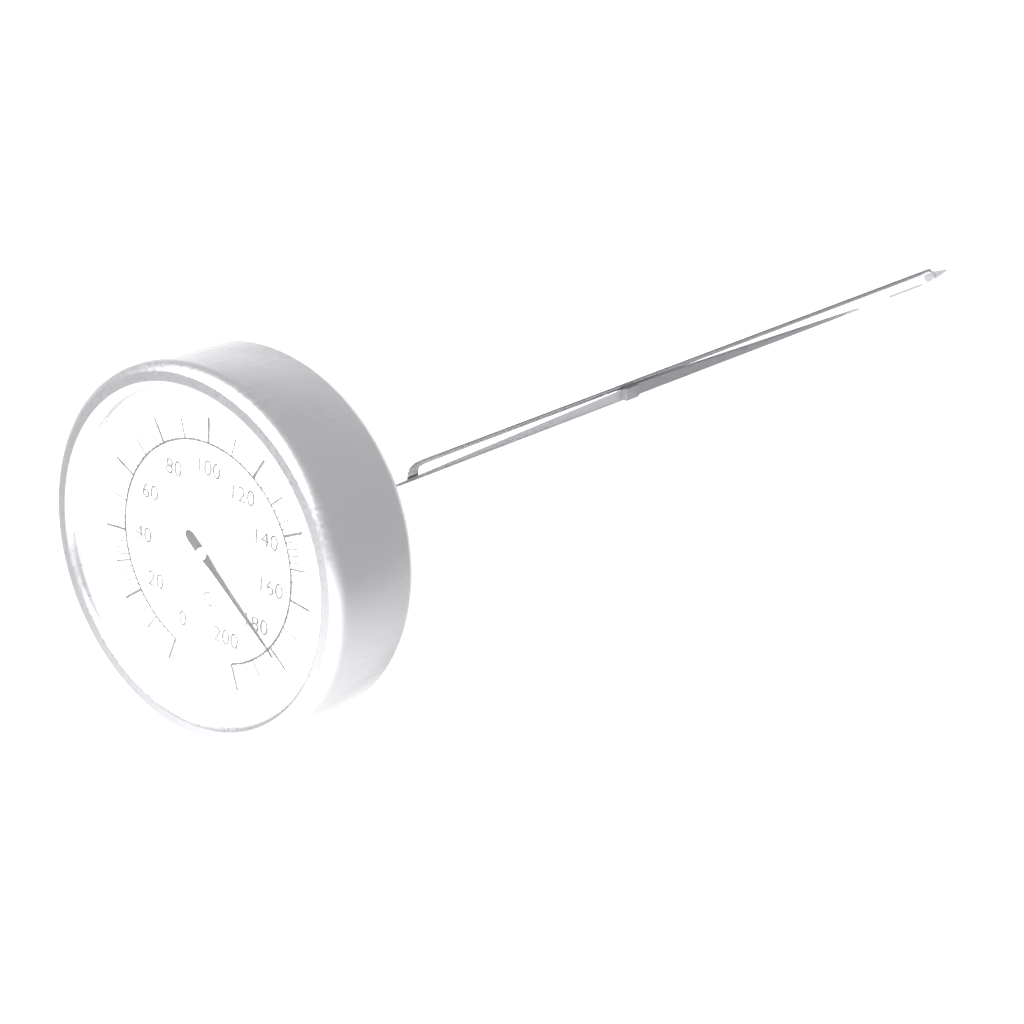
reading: 180 °C
